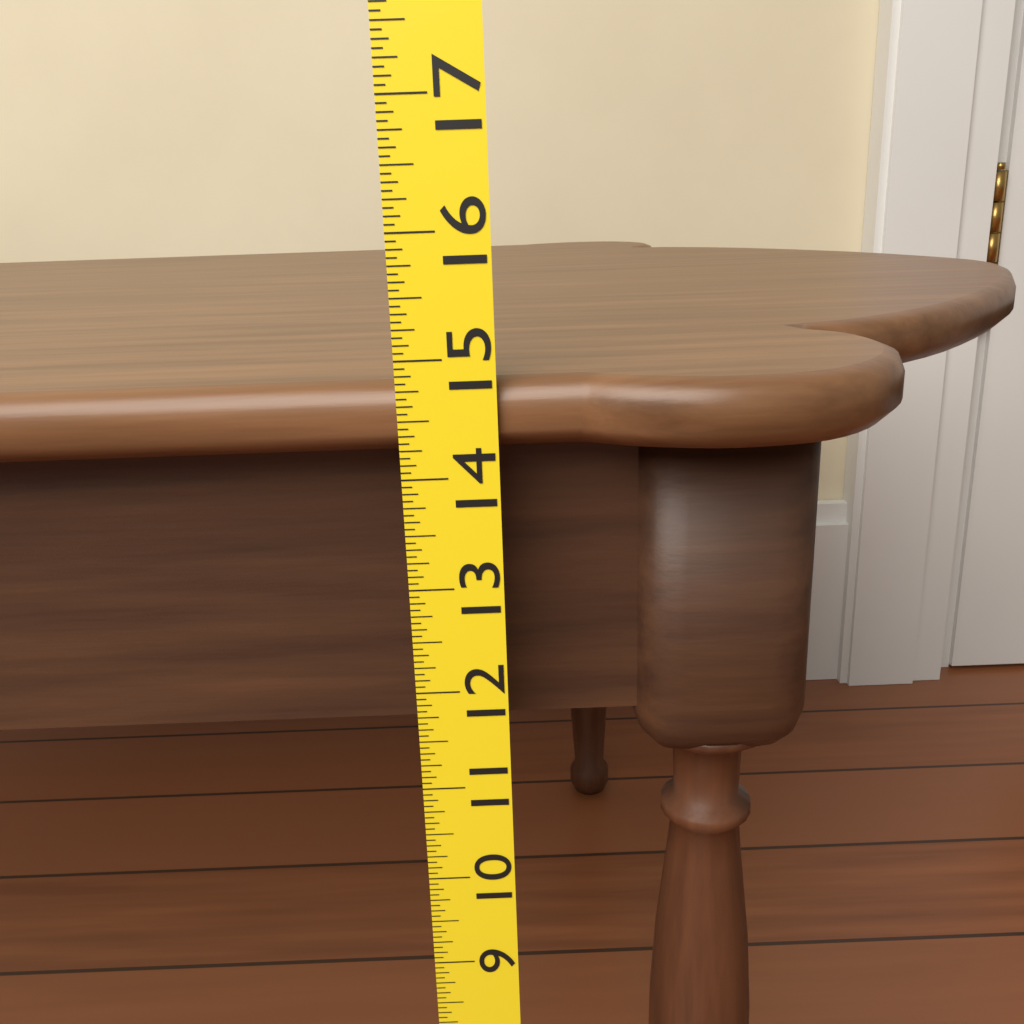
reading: 14.8125 (no unit)
